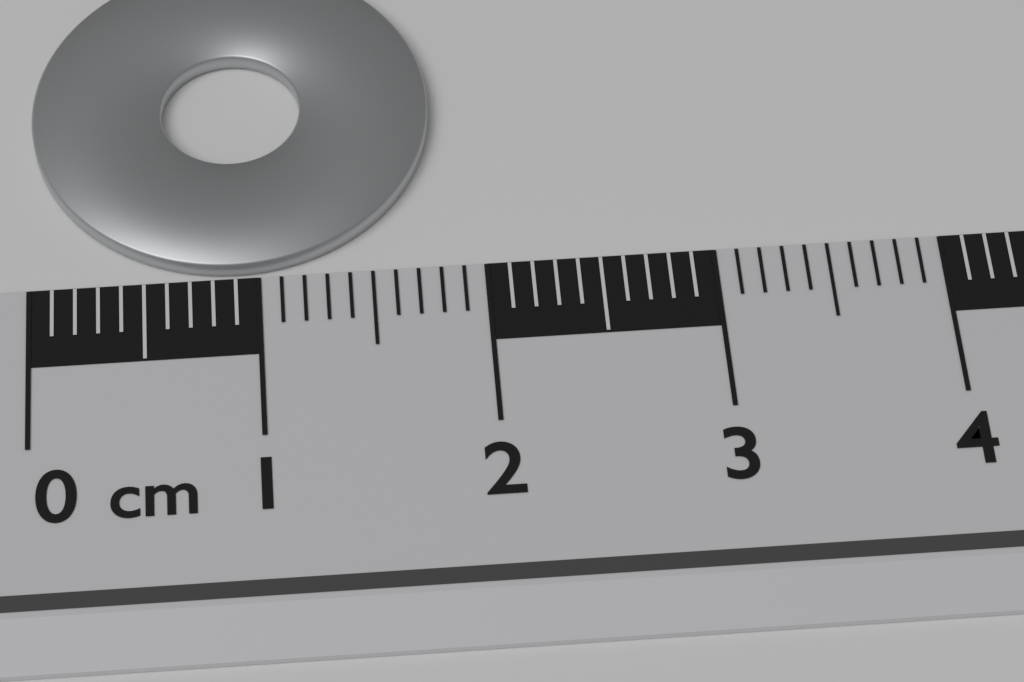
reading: 1.8 cm
